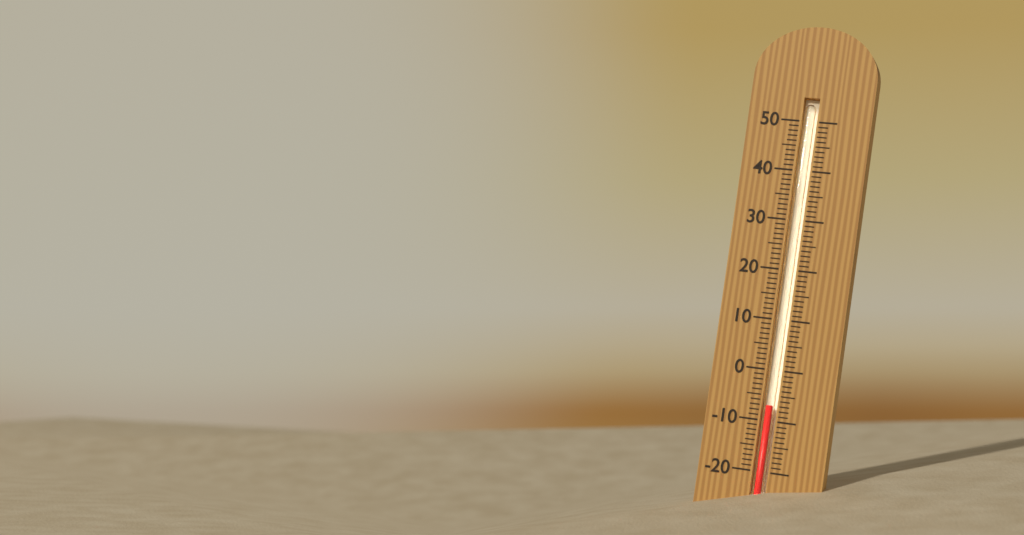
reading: -7 (no unit)
